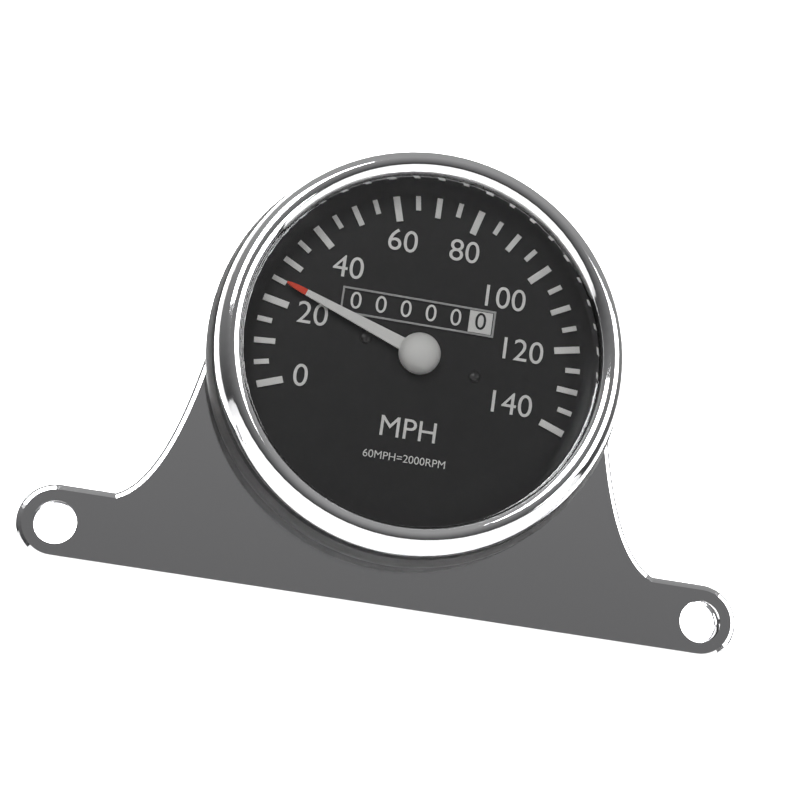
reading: 25 MPH
